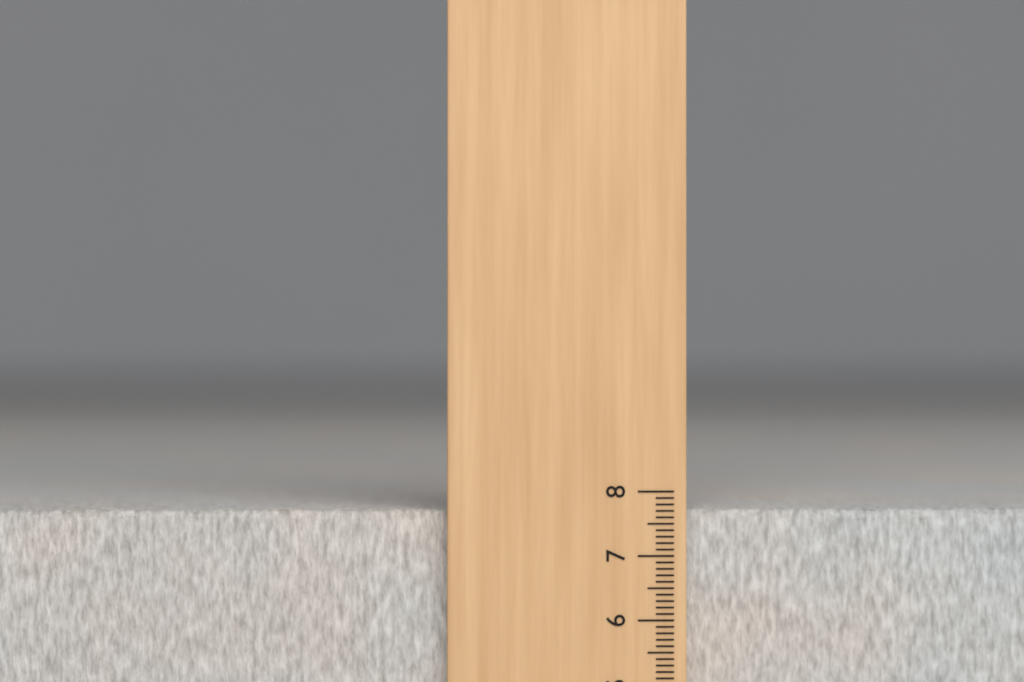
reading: 7.7 (no unit)
